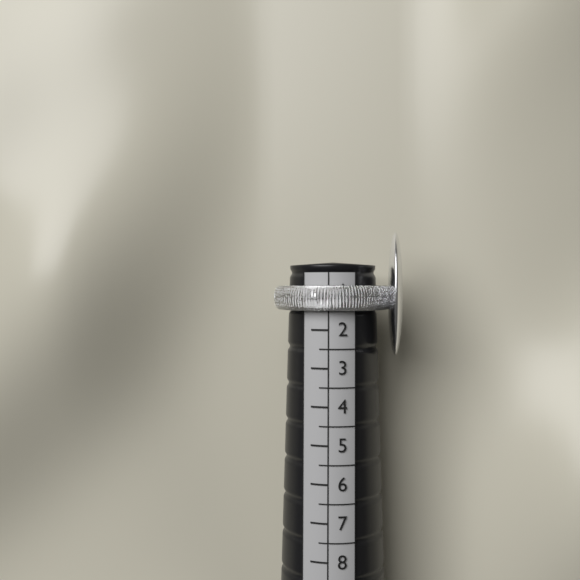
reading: 1.5 (no unit)
